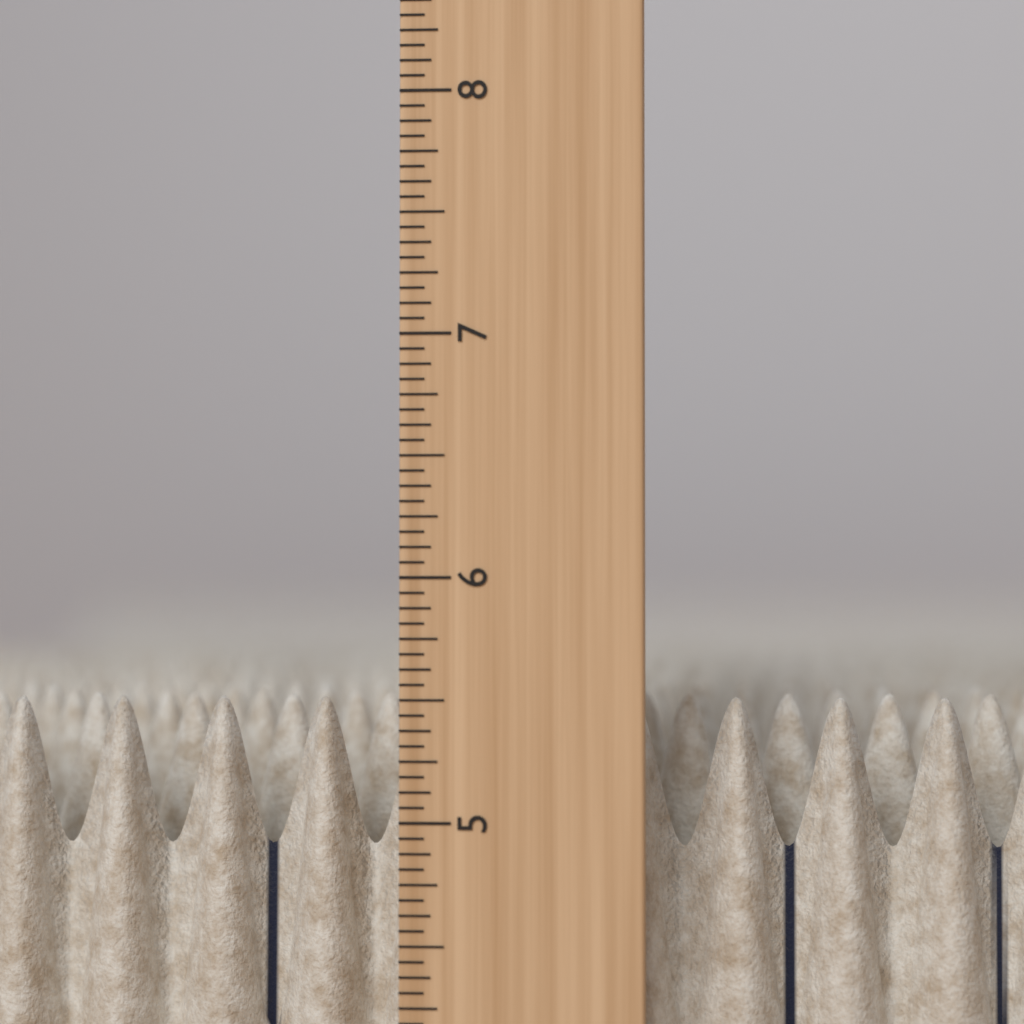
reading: 5.5000 in
